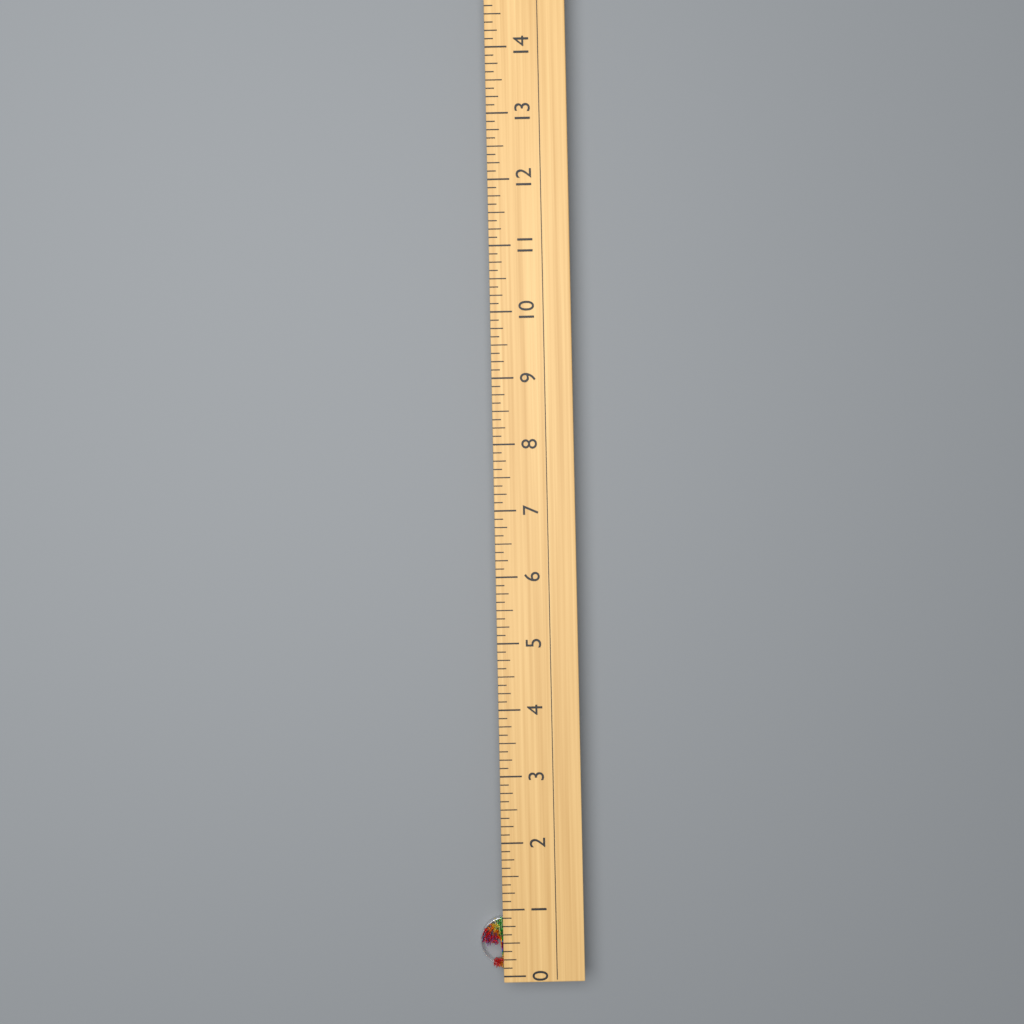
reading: 0.750 (no unit)
